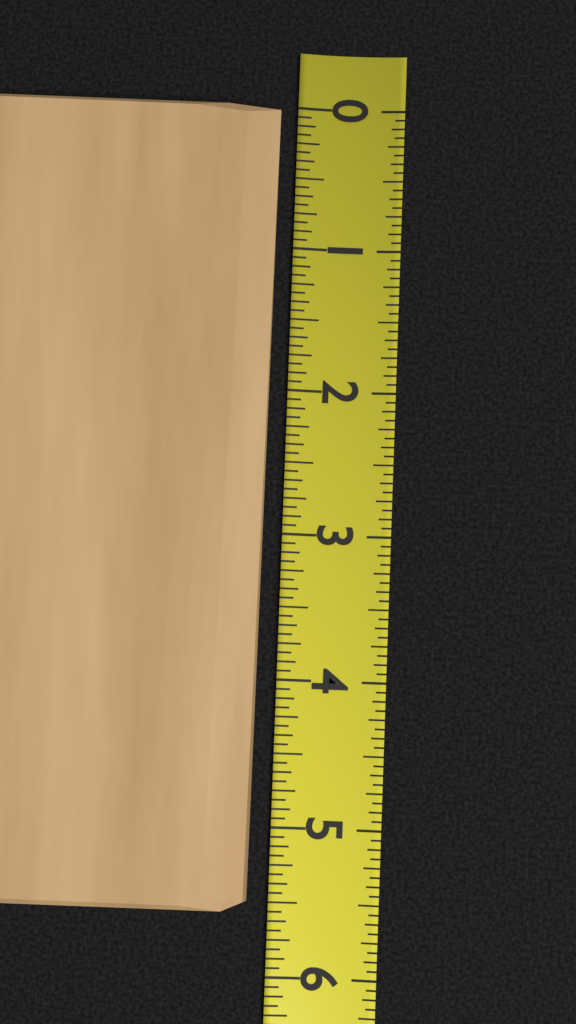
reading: 5.5625 (no unit)
